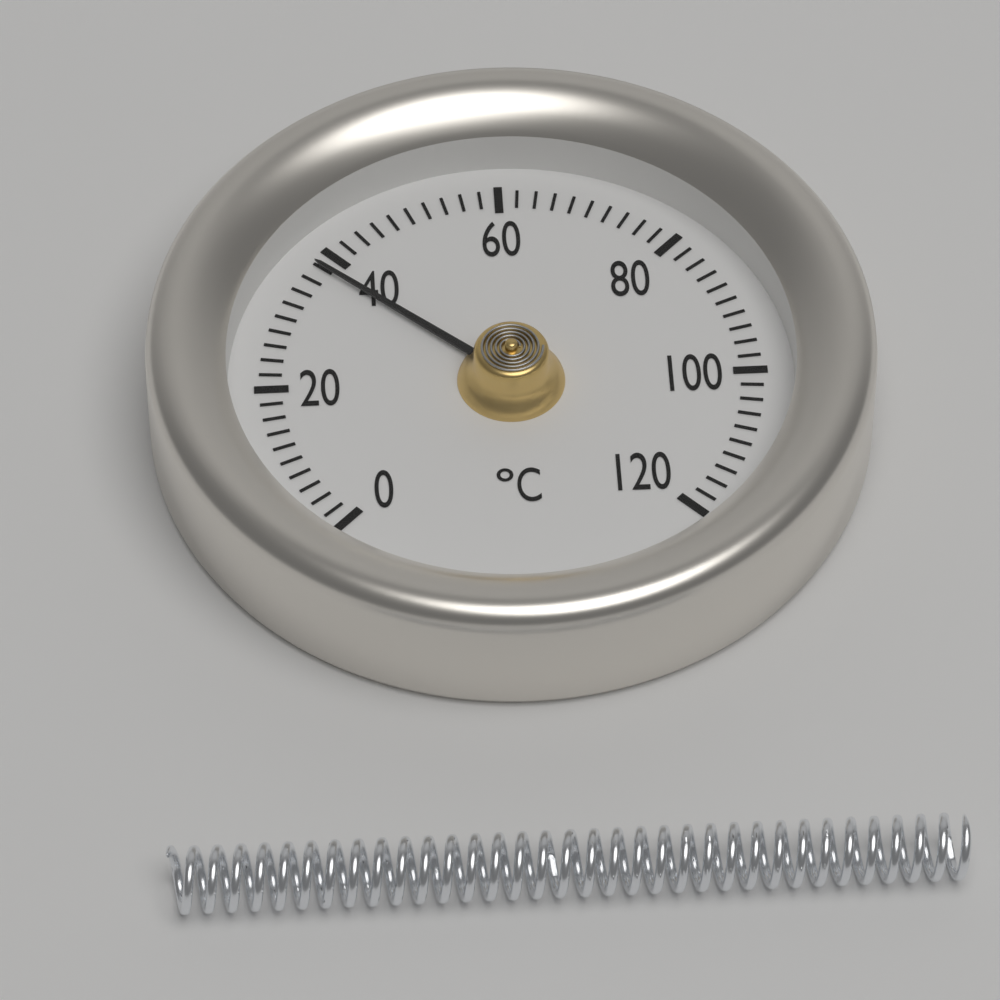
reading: 38 °C
